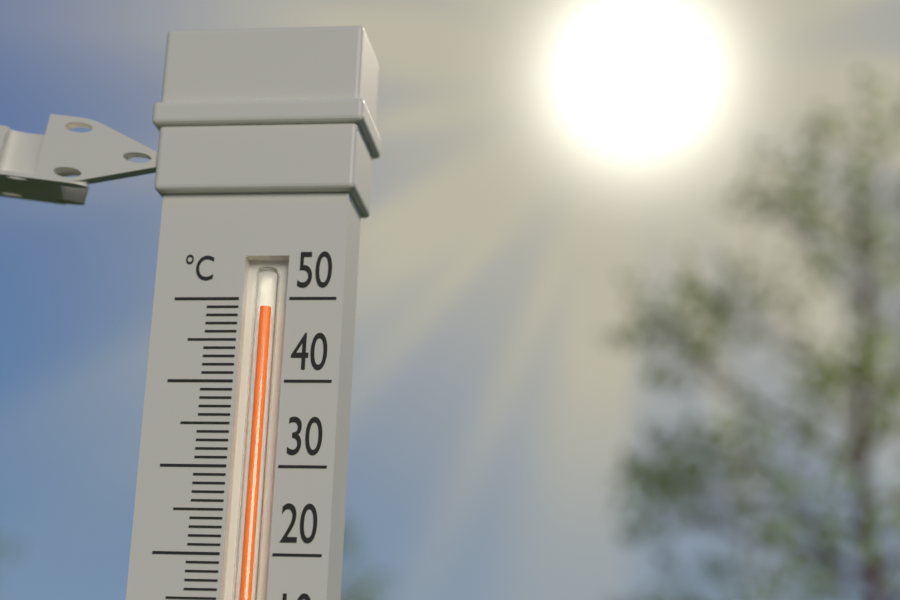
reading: 49 °C
